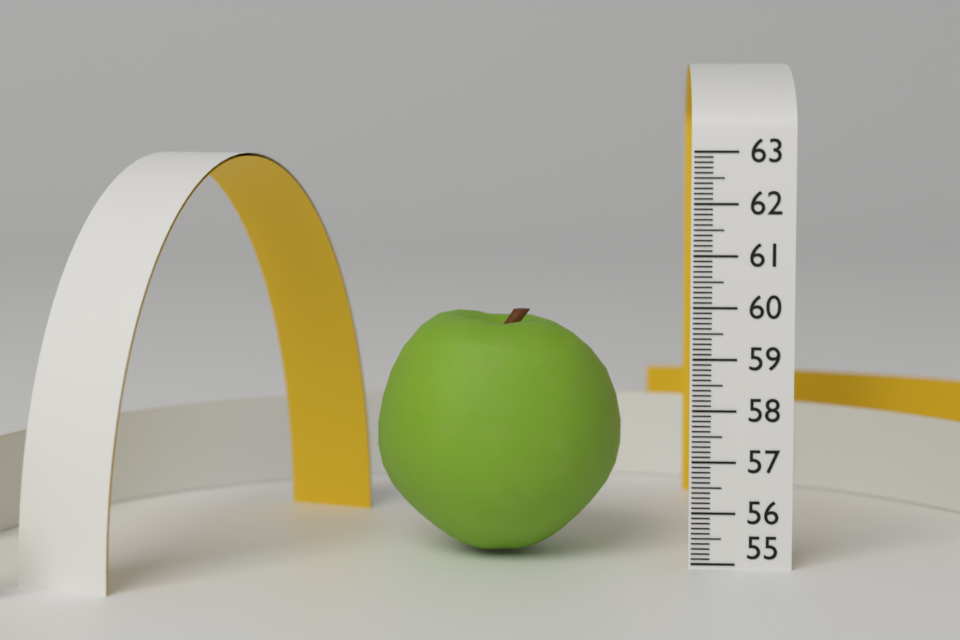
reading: 59.8 (no unit)
